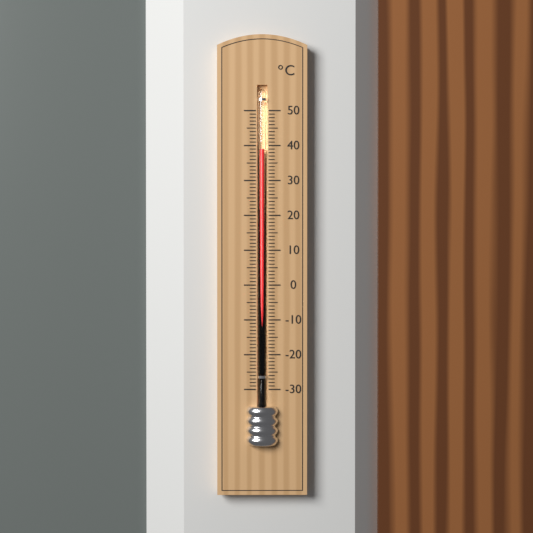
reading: 39 °C
